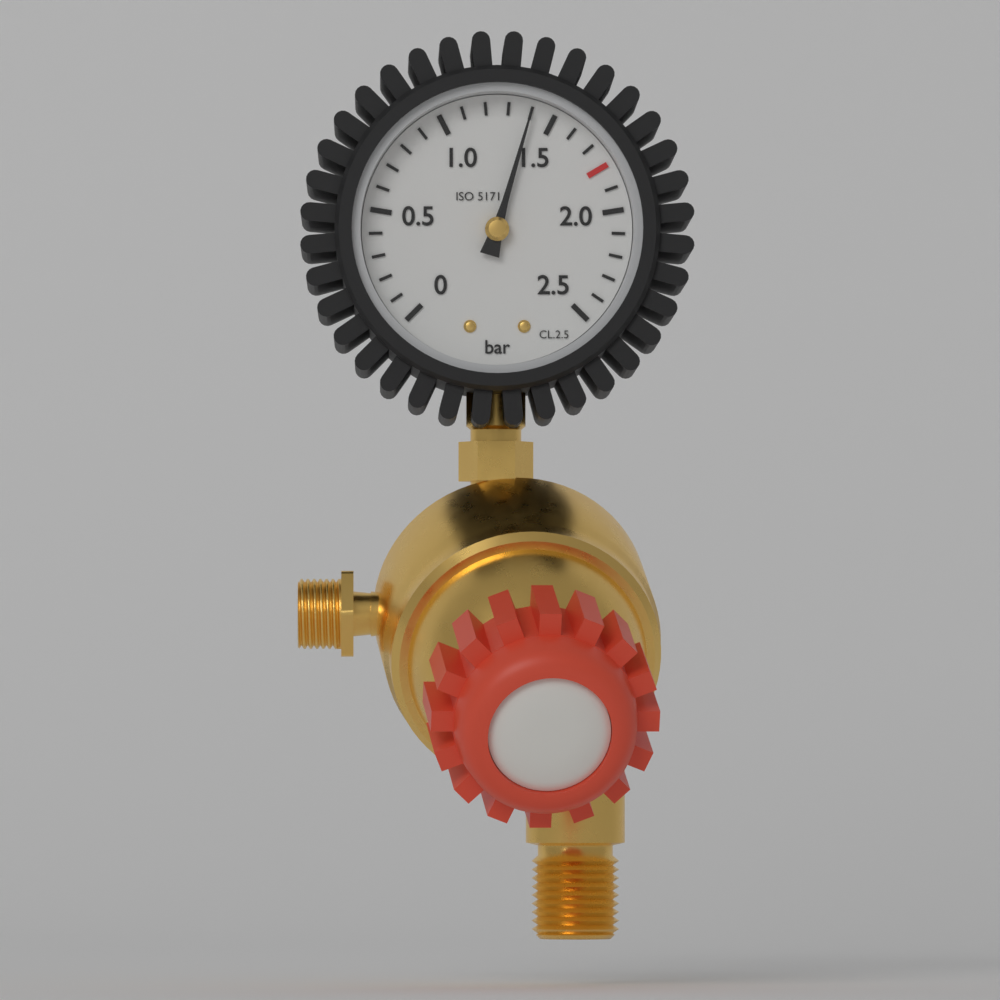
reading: 1.4 bar
